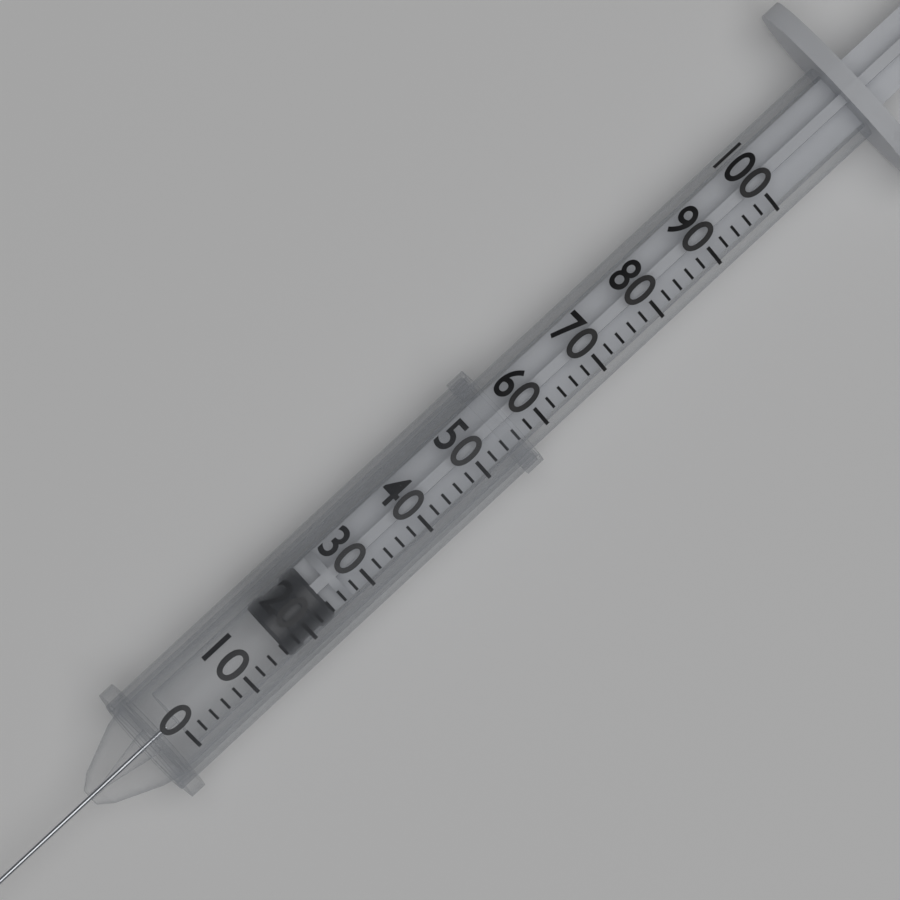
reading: 16 (no unit)
